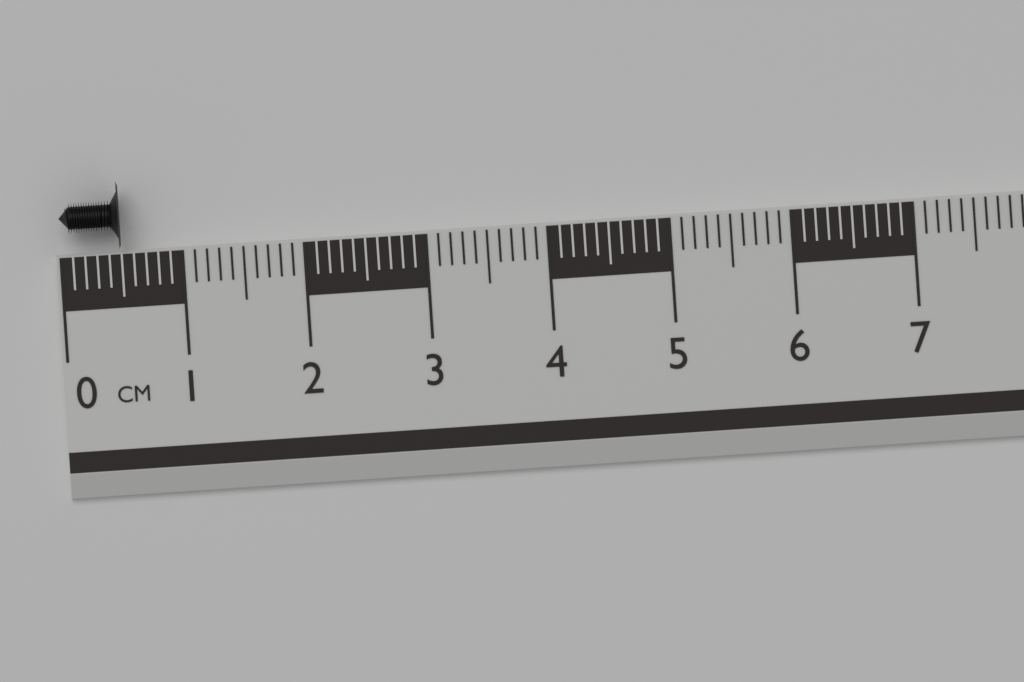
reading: 0.5 cm
